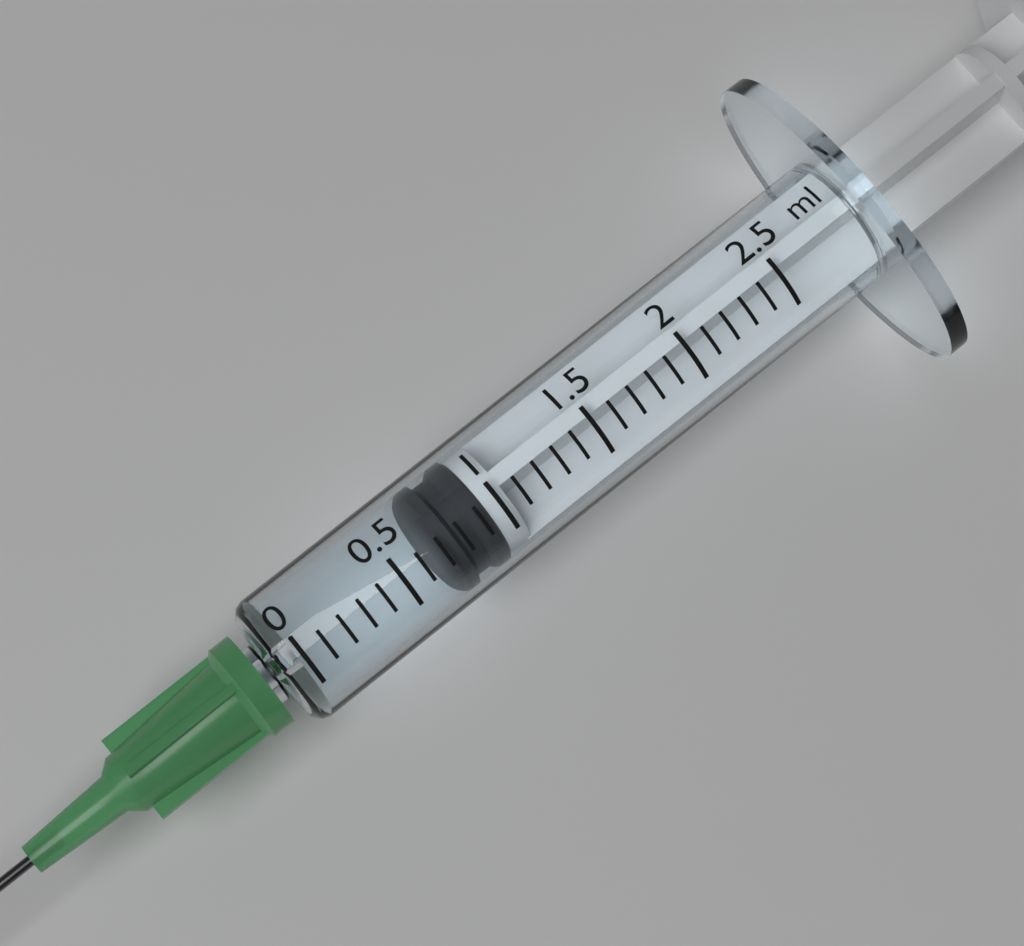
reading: 0.7 ml
